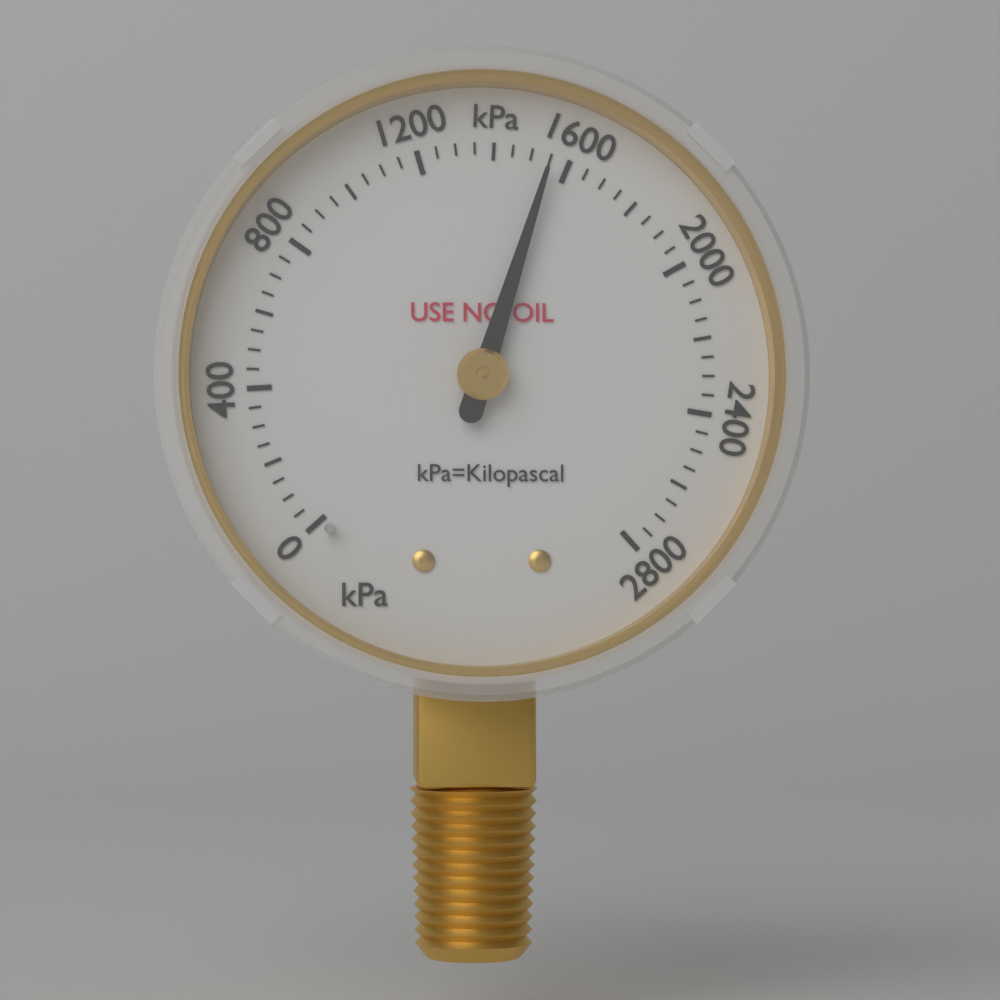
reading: 1550 kPa
